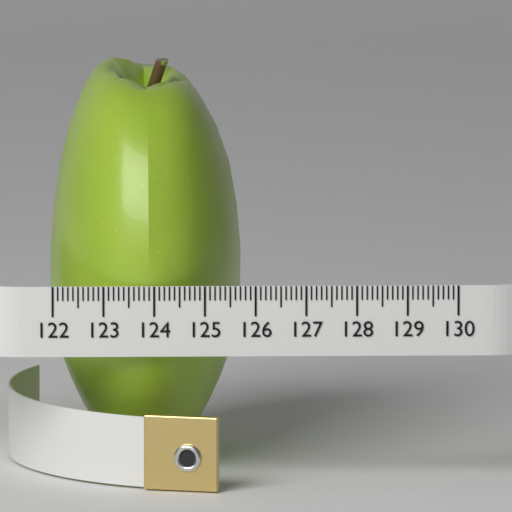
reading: 125.8 (no unit)
